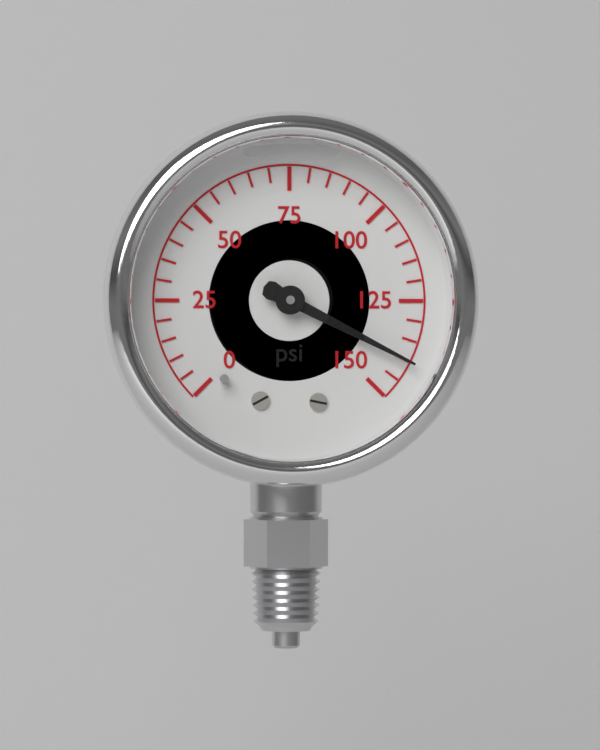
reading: 140 psi
